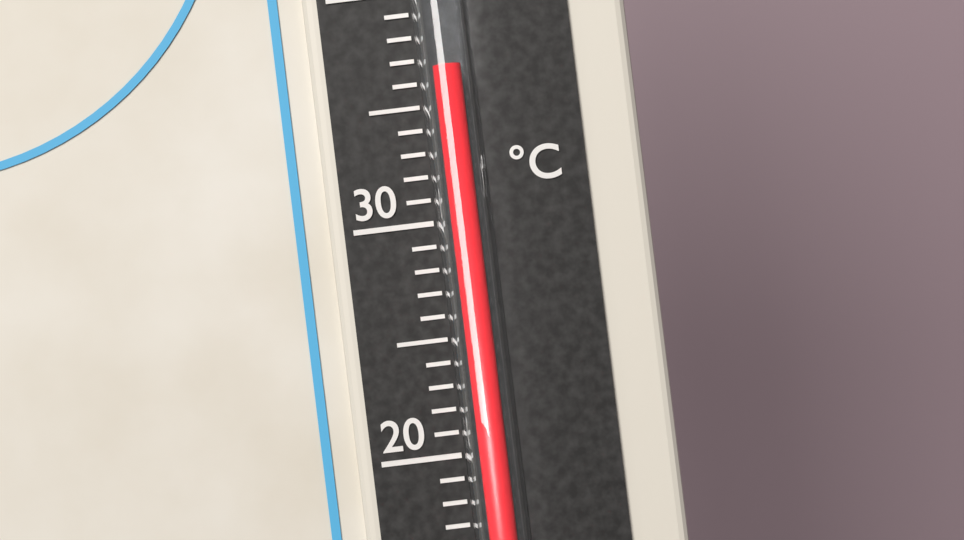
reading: 36.5 °C
